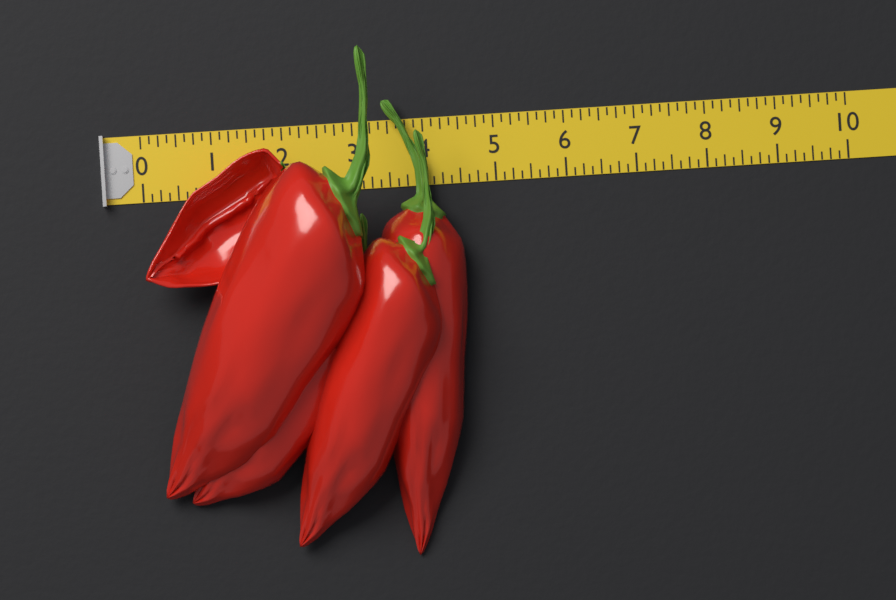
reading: 4.500 (no unit)
